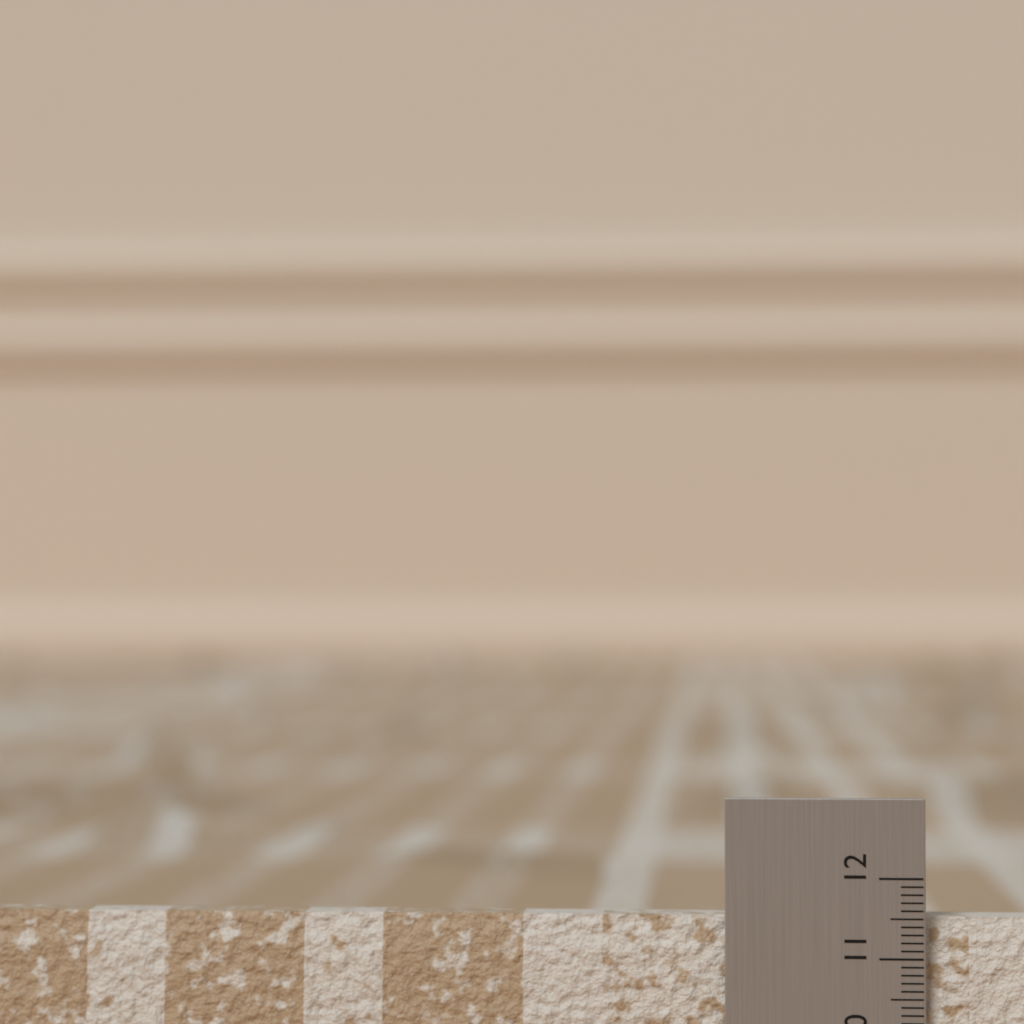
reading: 11.5 (no unit)
